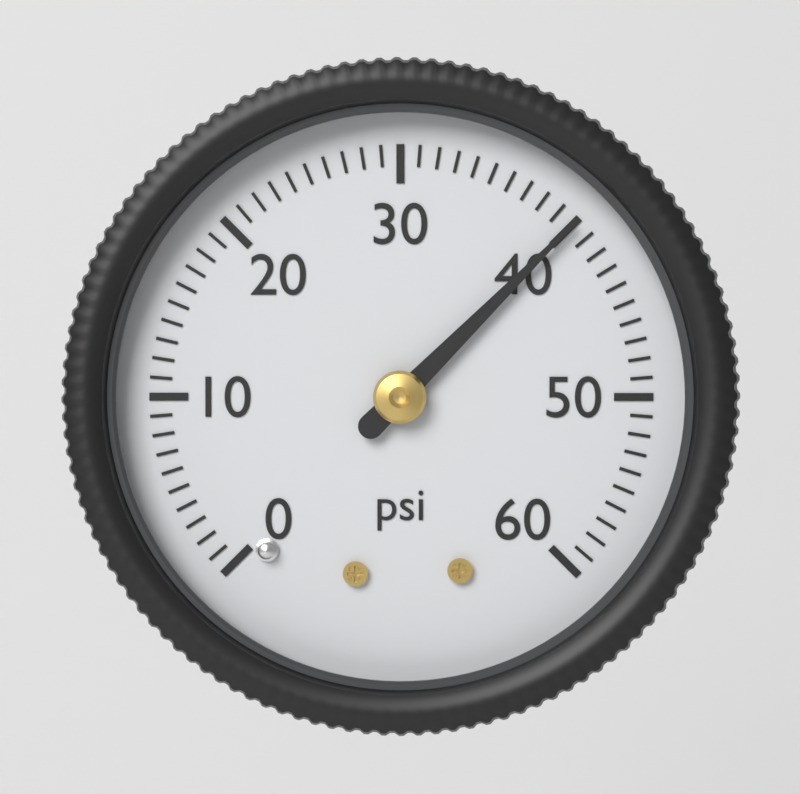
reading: 40 psi
